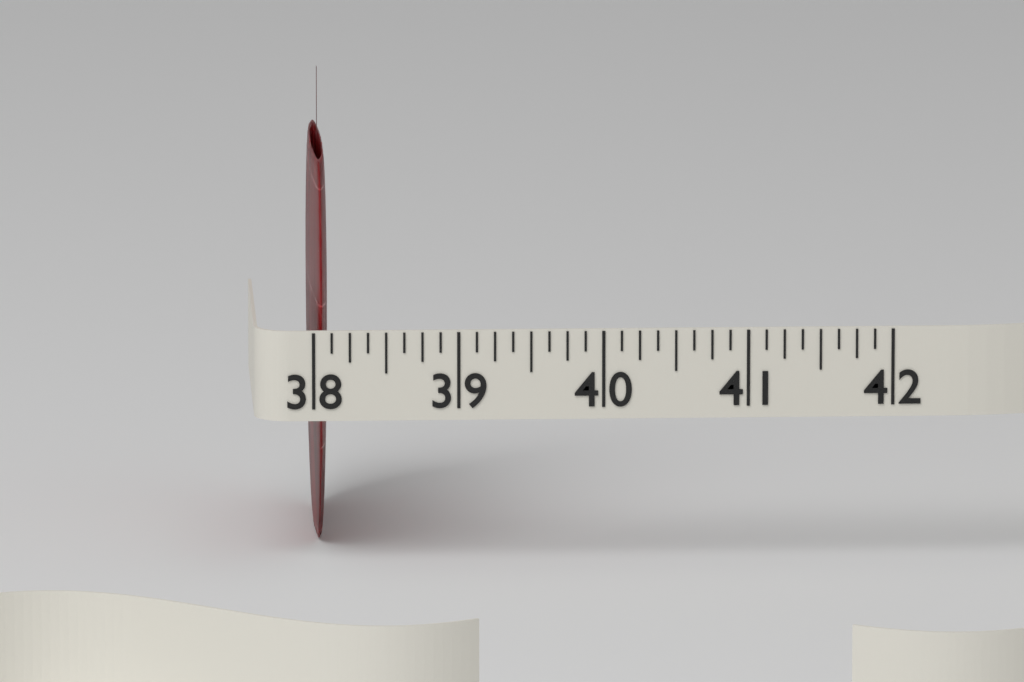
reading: 38.125 (no unit)
